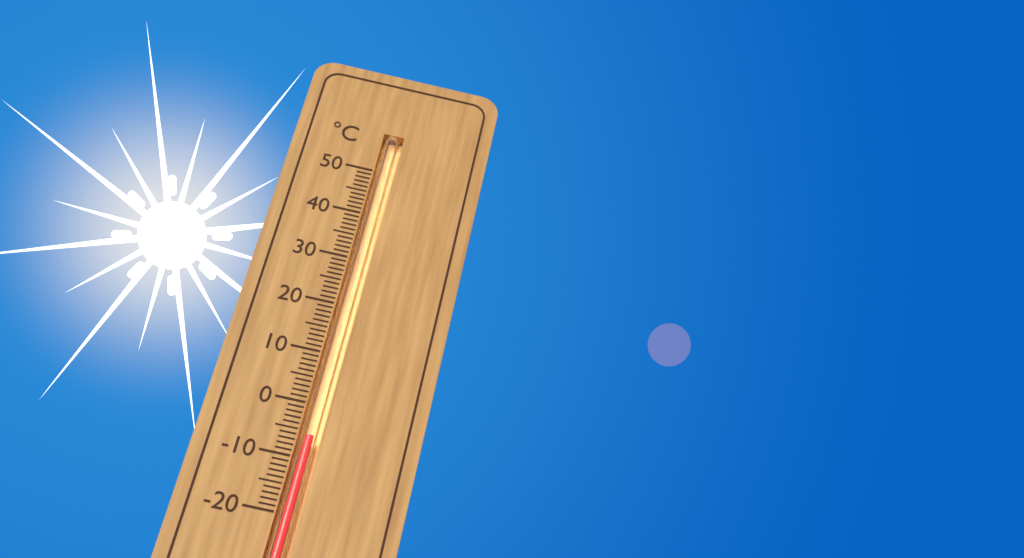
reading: -6 °C
